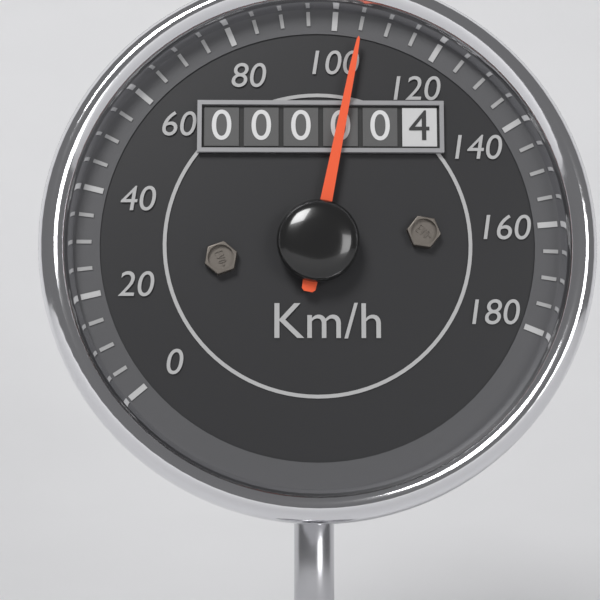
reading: 105 km/h
